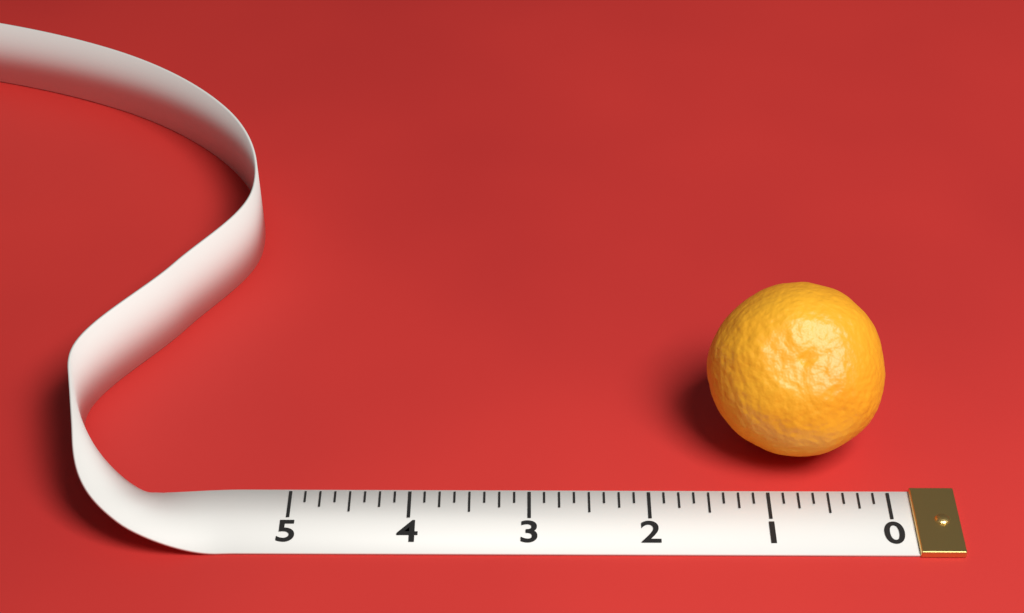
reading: 1.500 (no unit)
